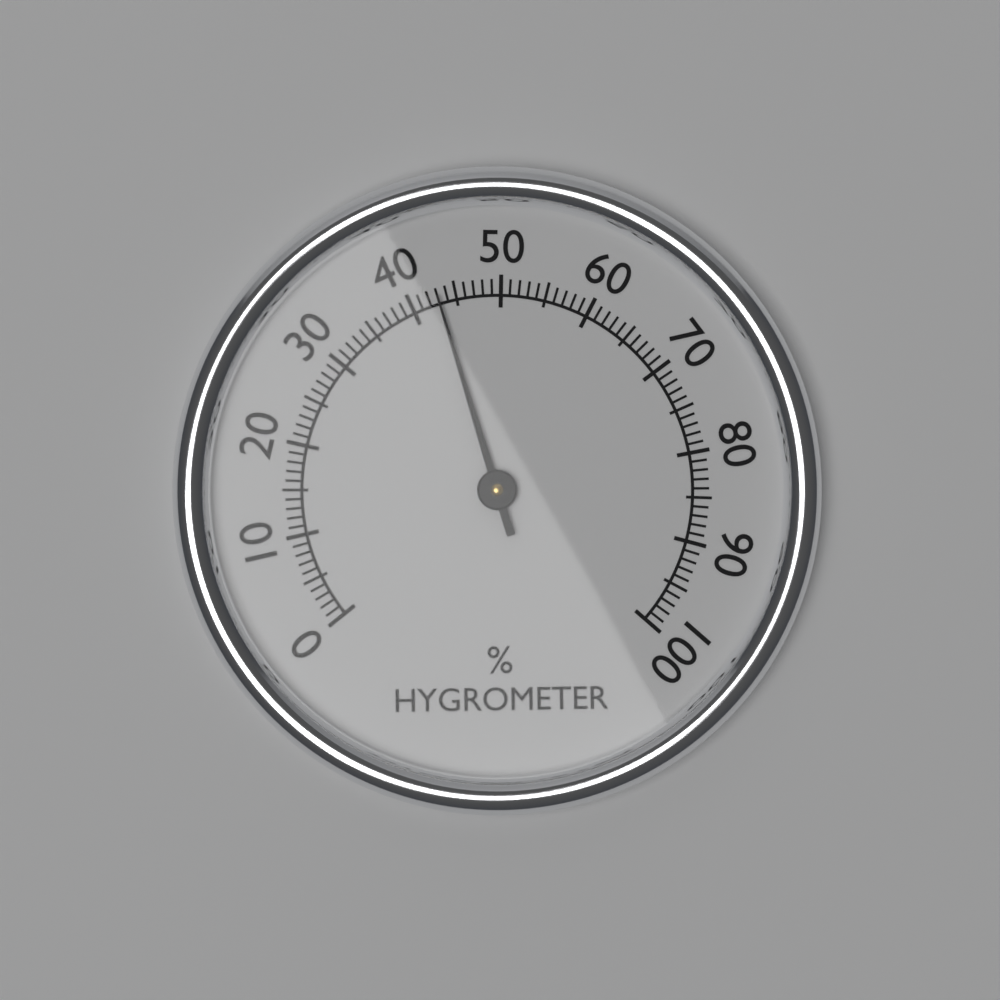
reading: 43 %
